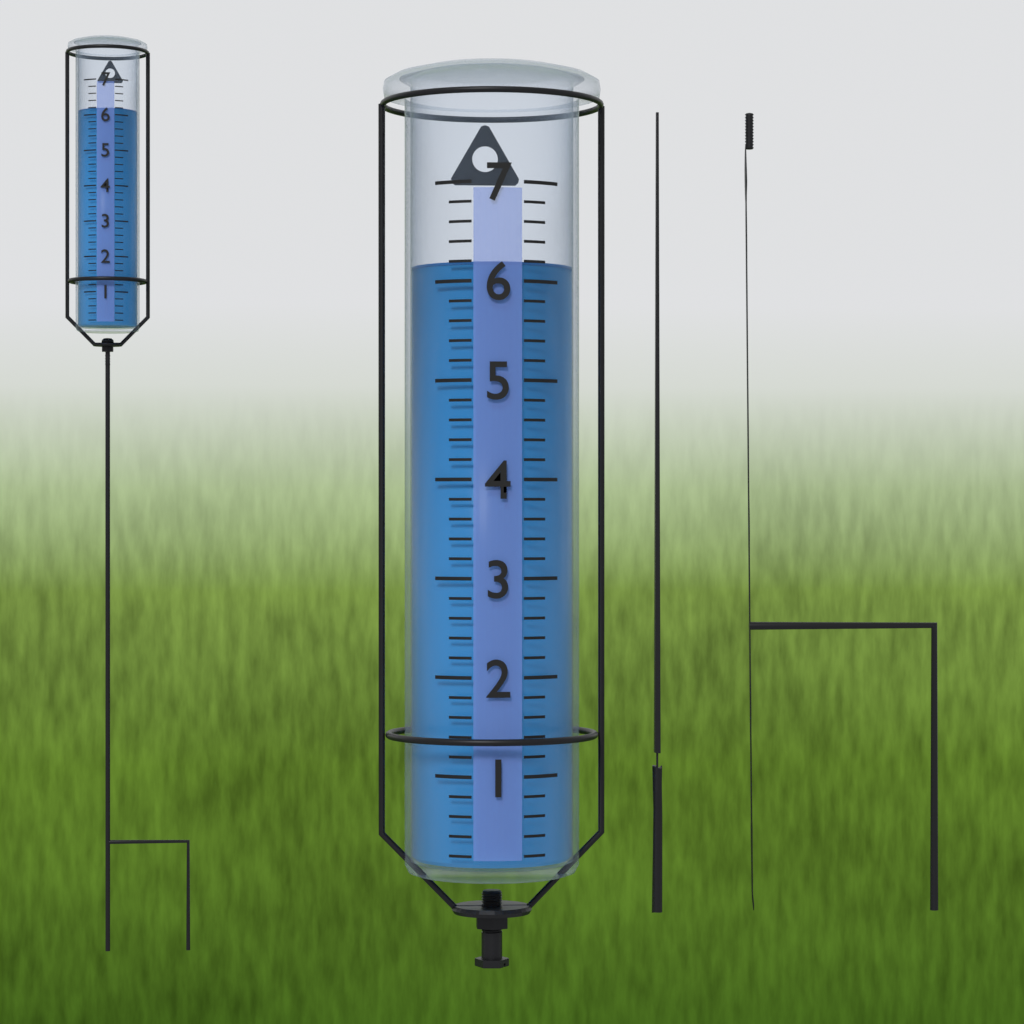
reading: 6.2 (no unit)
